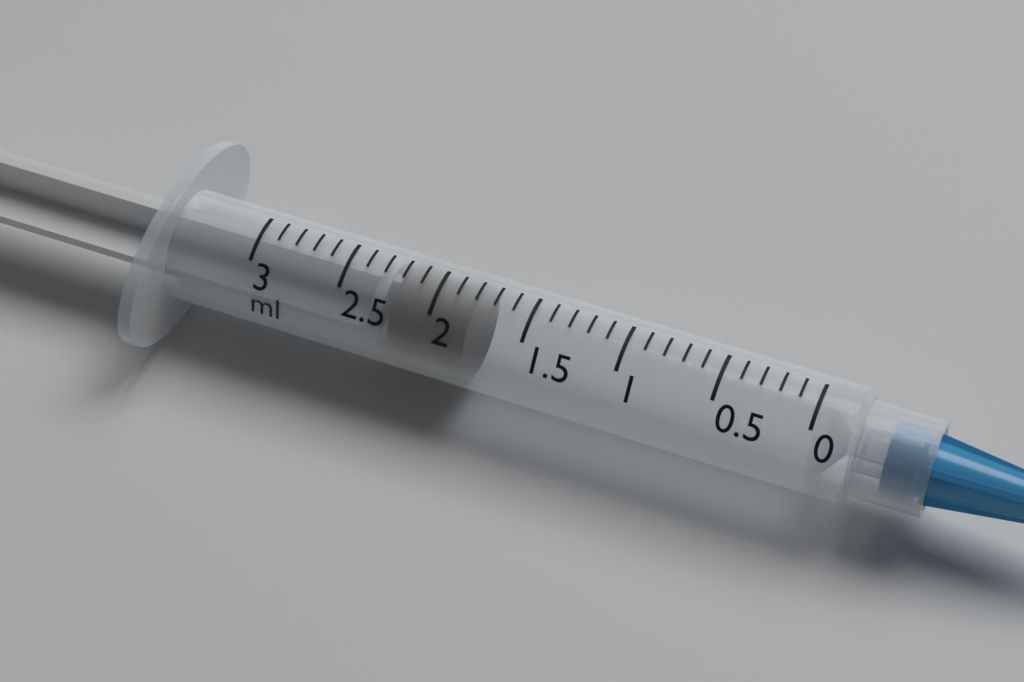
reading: 1.8 ml
